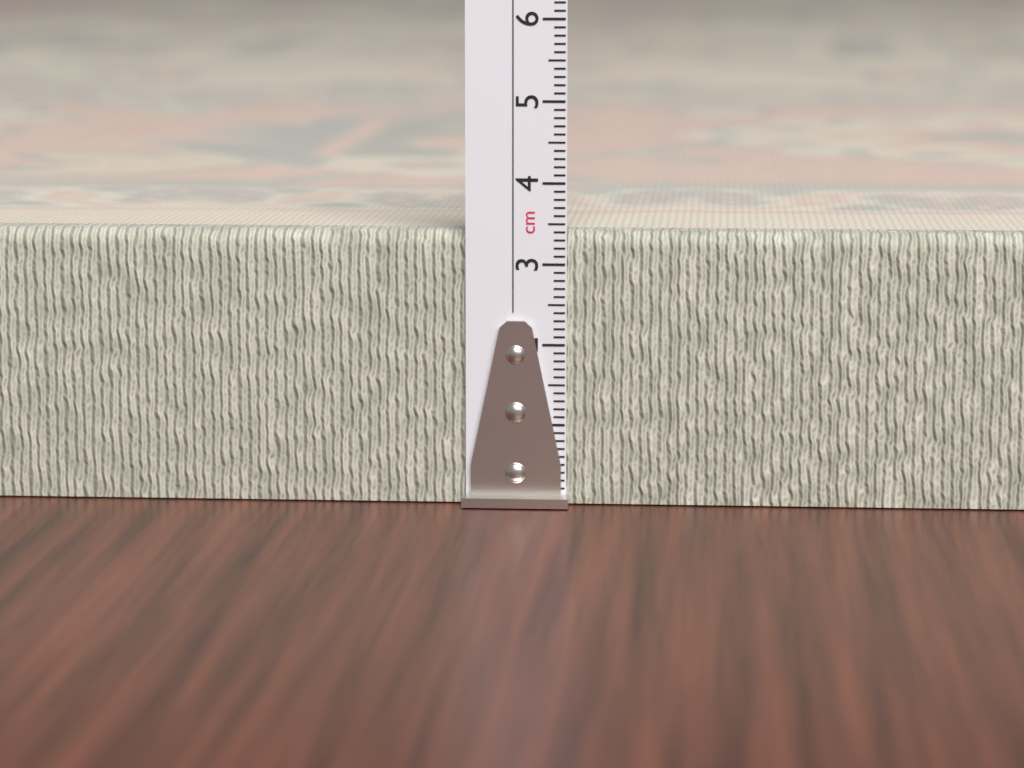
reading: 3.4 cm
